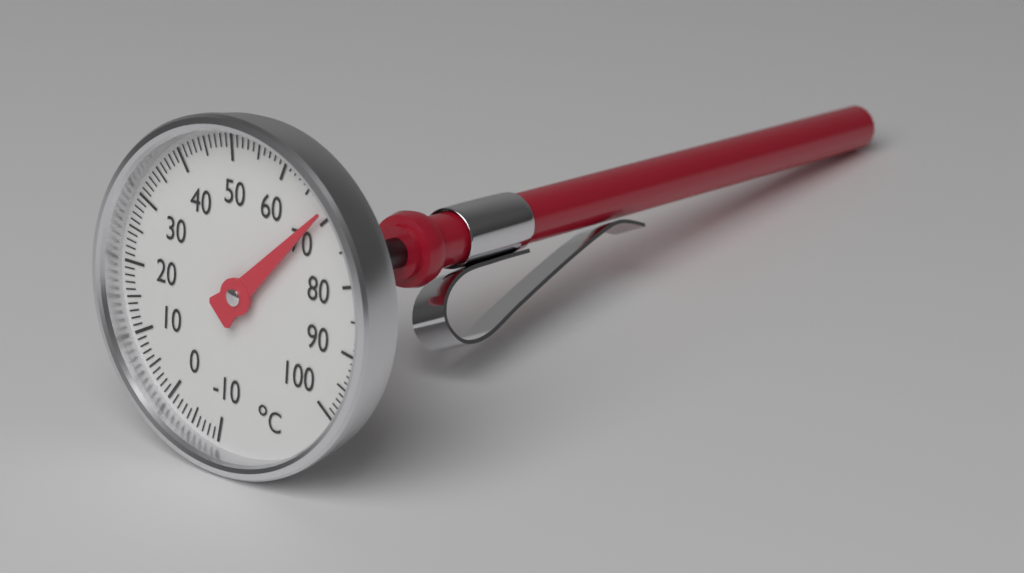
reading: 69 °C
